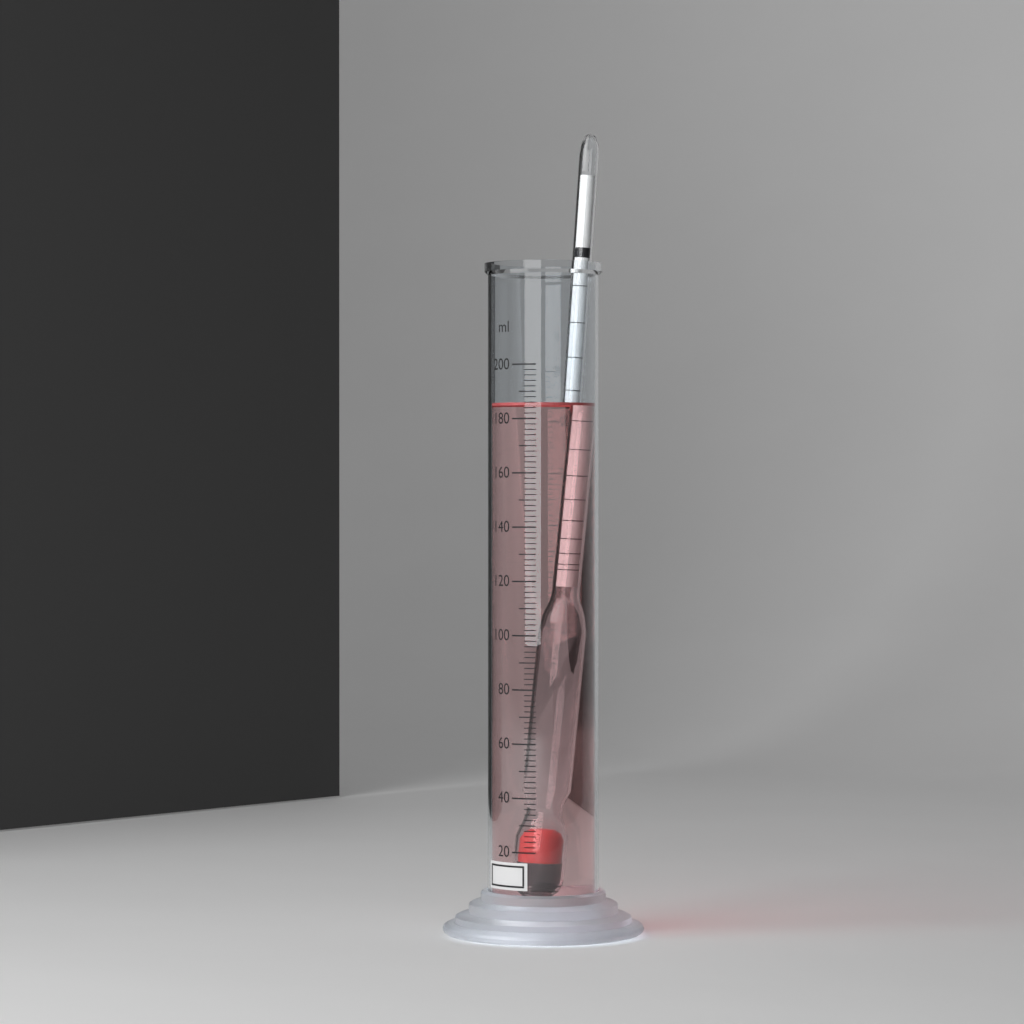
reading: 186 ml
